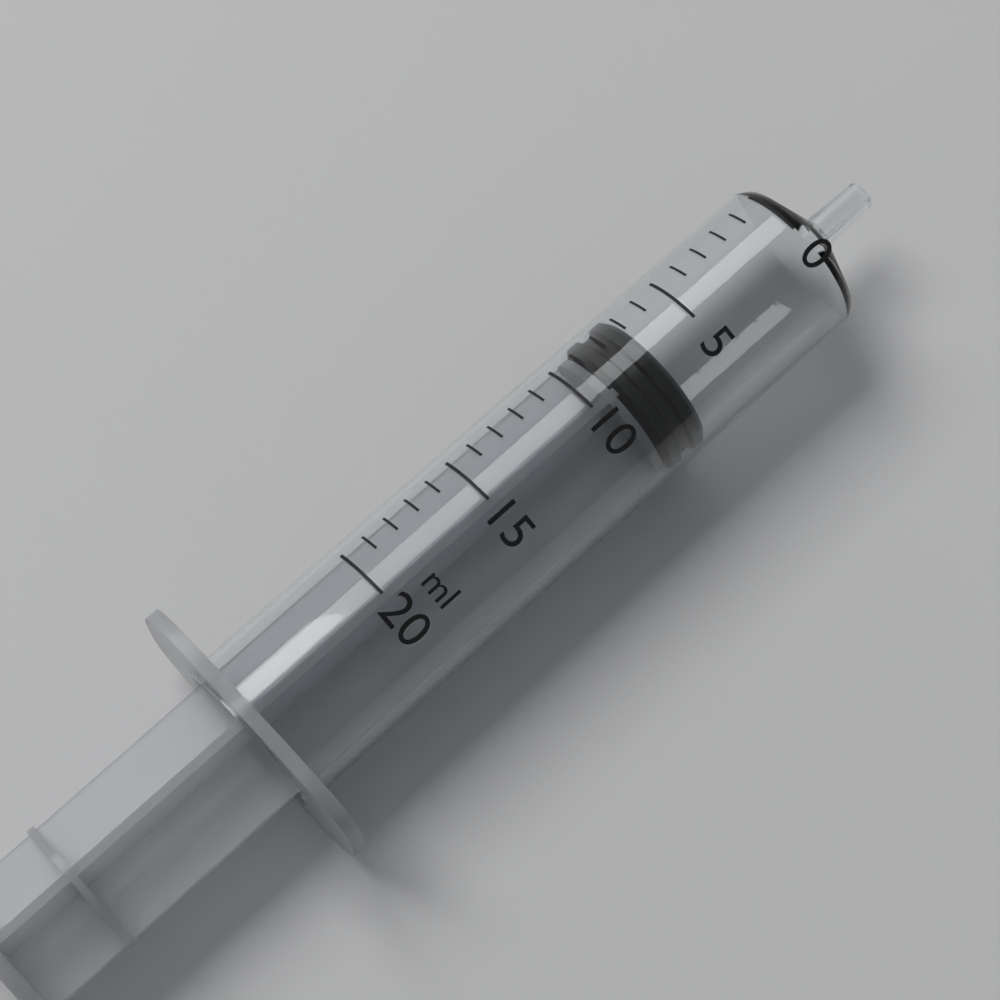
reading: 7 ml
